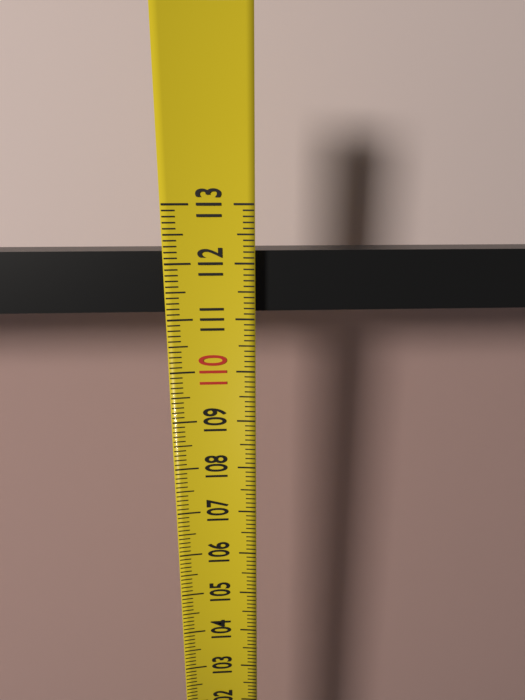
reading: 112.2 (no unit)
